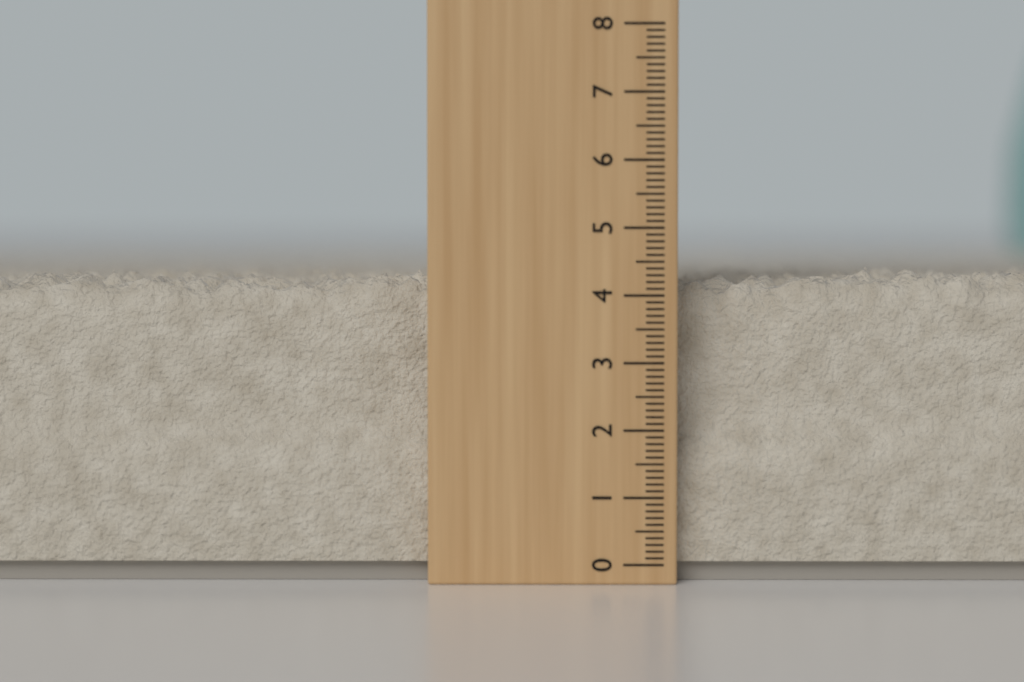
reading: 4.4 (no unit)
